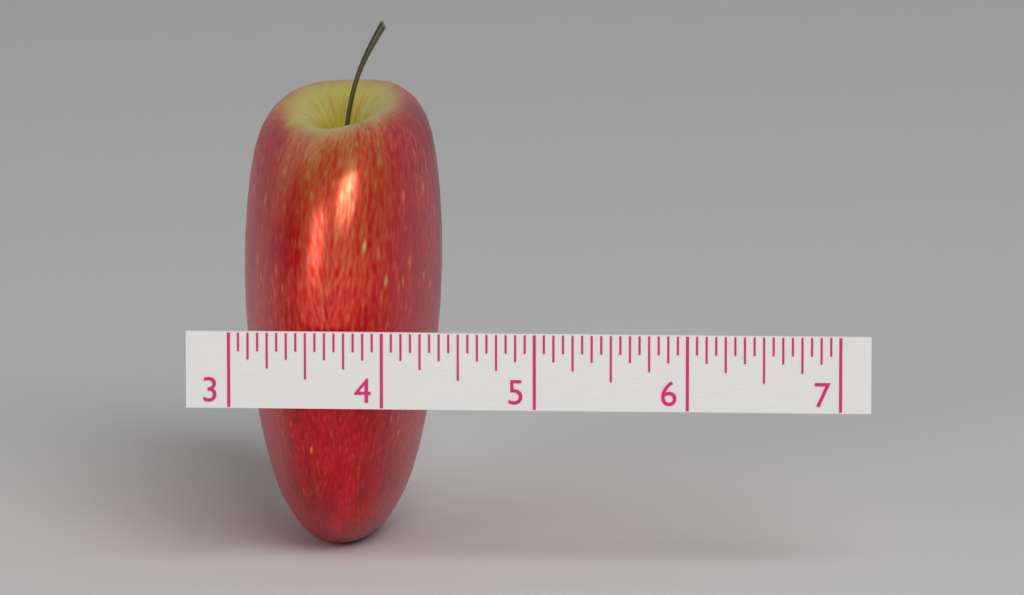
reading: 4.3125 (no unit)
